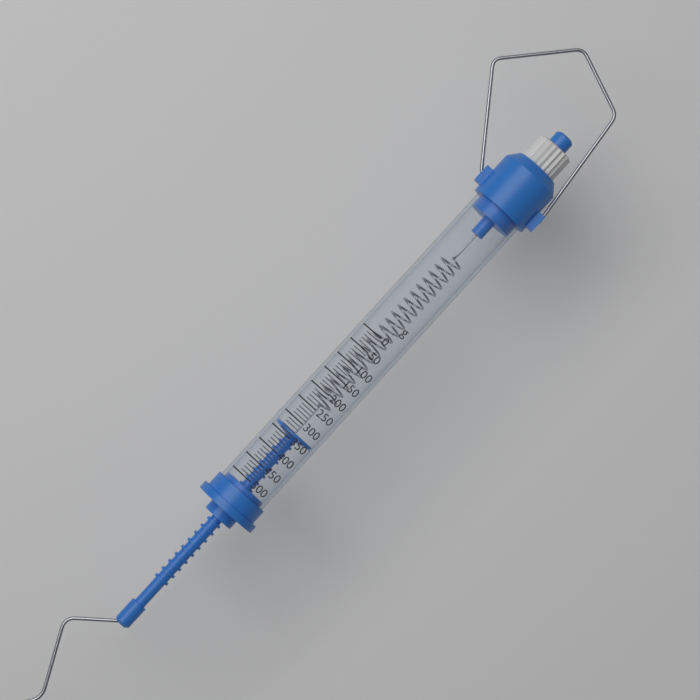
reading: 330 g
